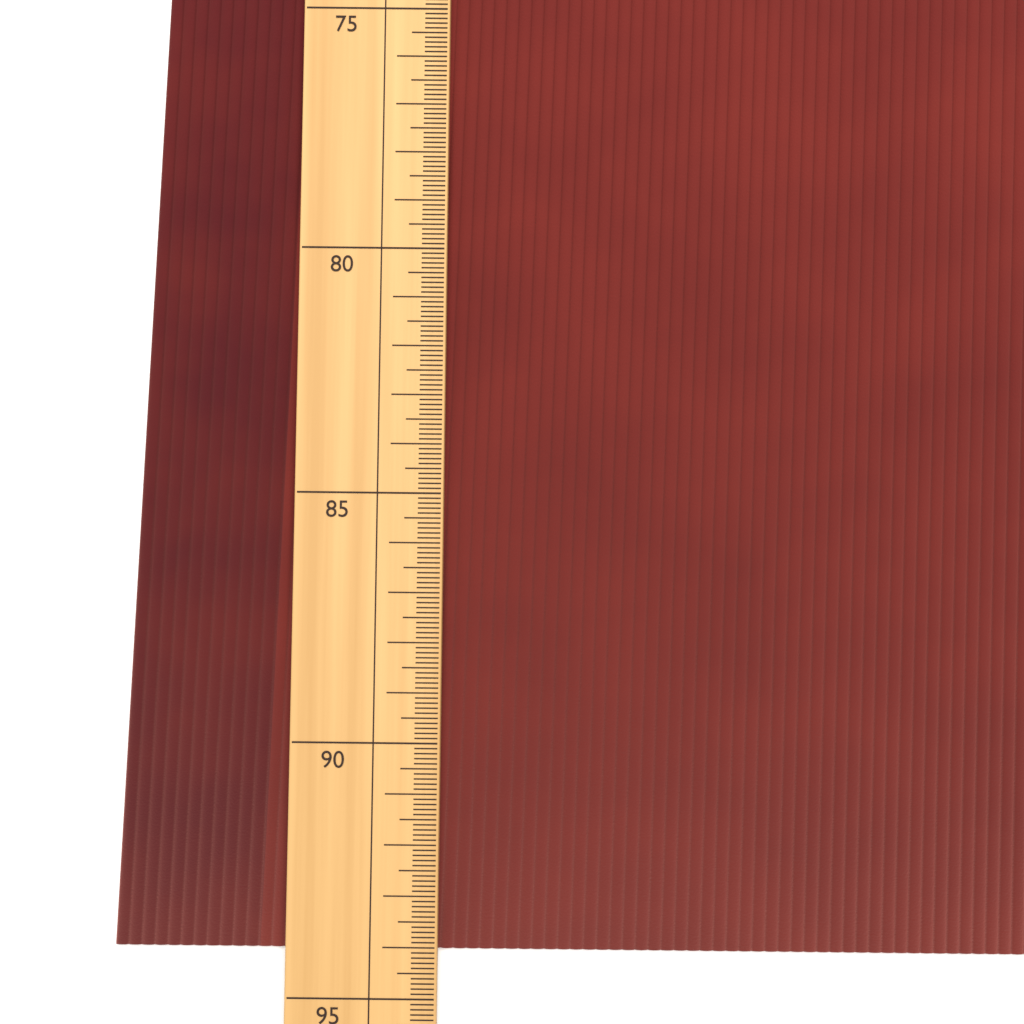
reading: 94.1 (no unit)
